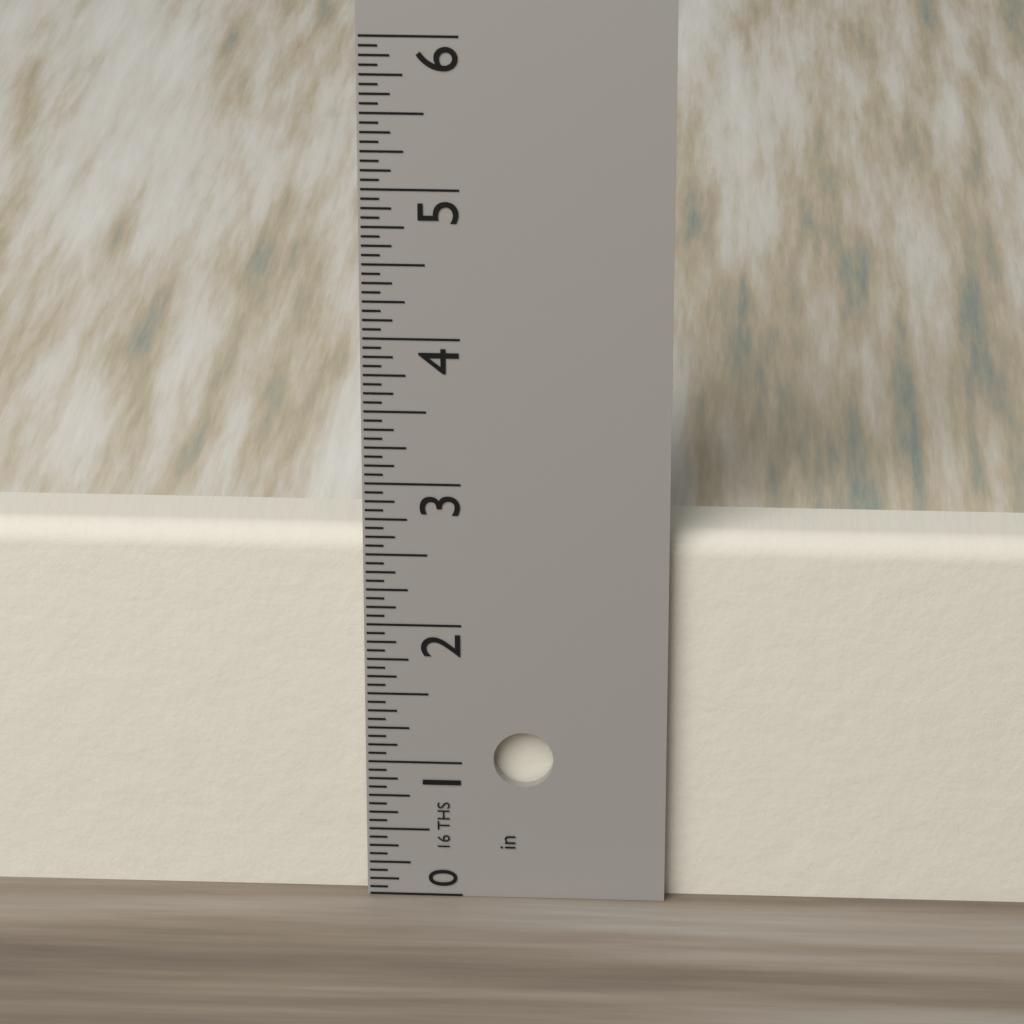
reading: 2.6250 in
